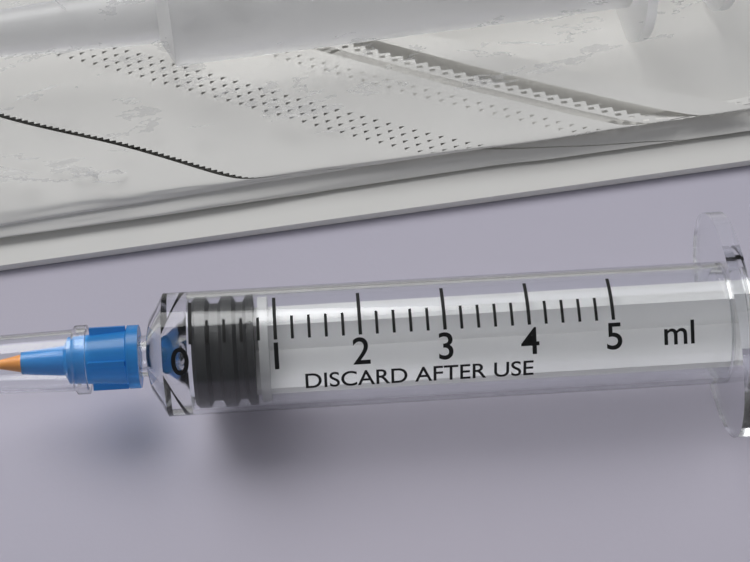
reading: 0.0 ml
